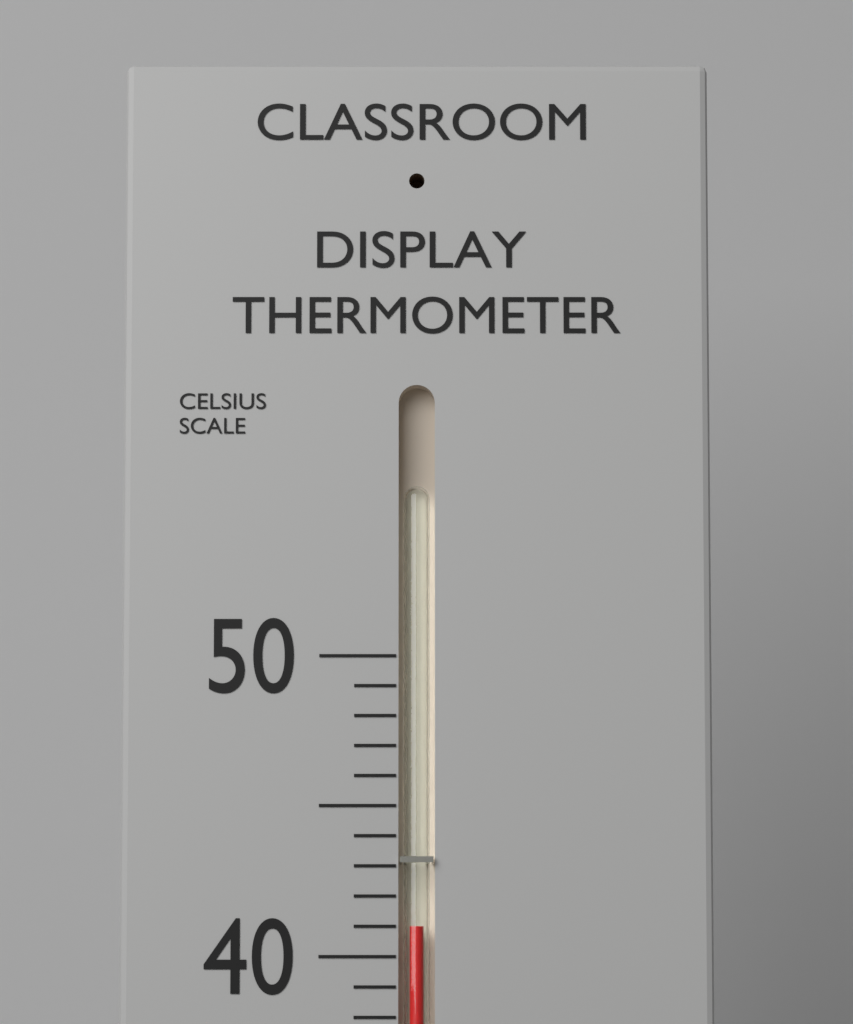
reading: 41 °C
